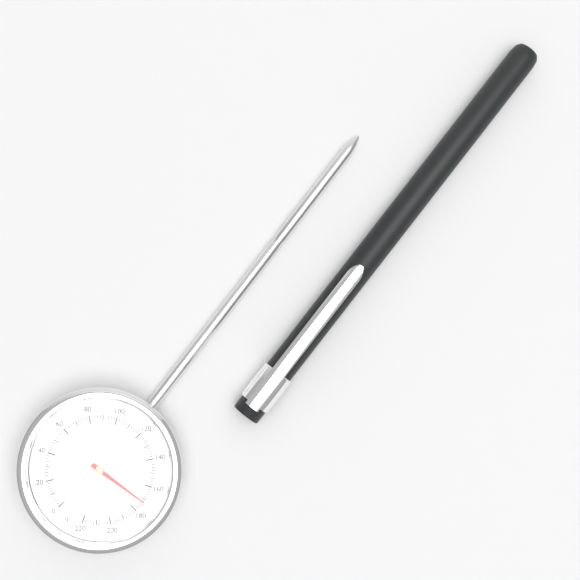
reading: 172 °F
